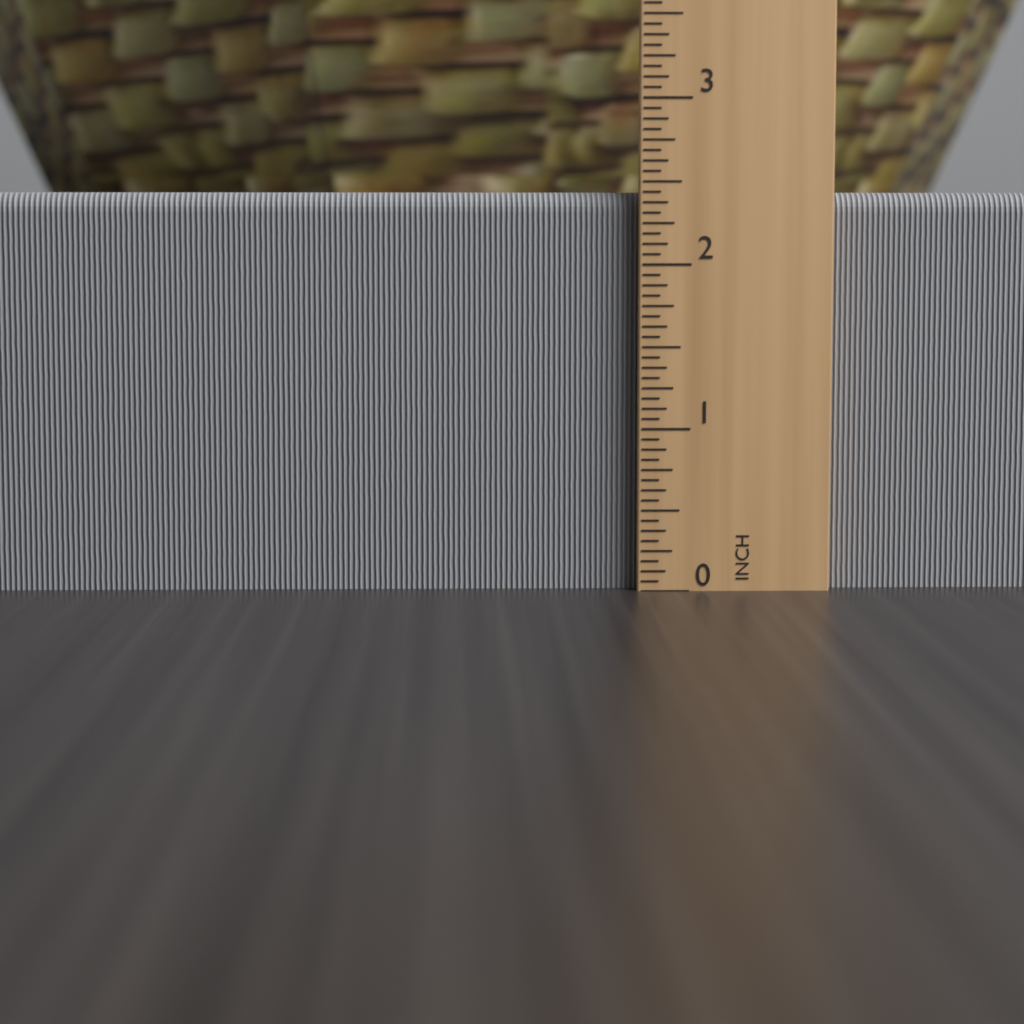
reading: 2.4375 in
